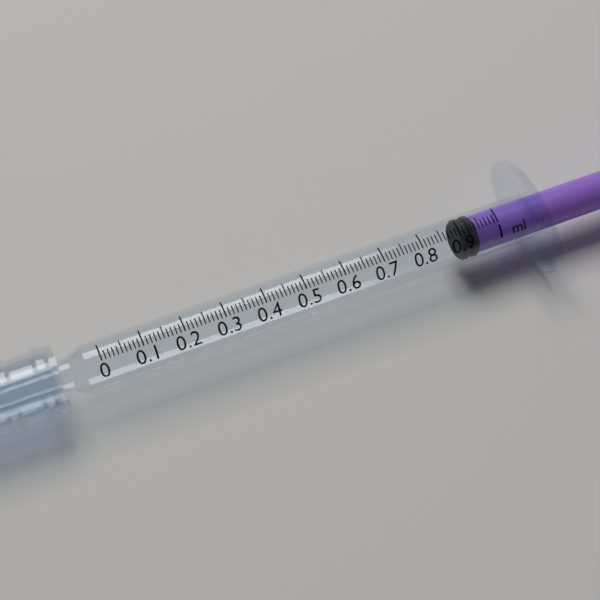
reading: 0.90 ml
